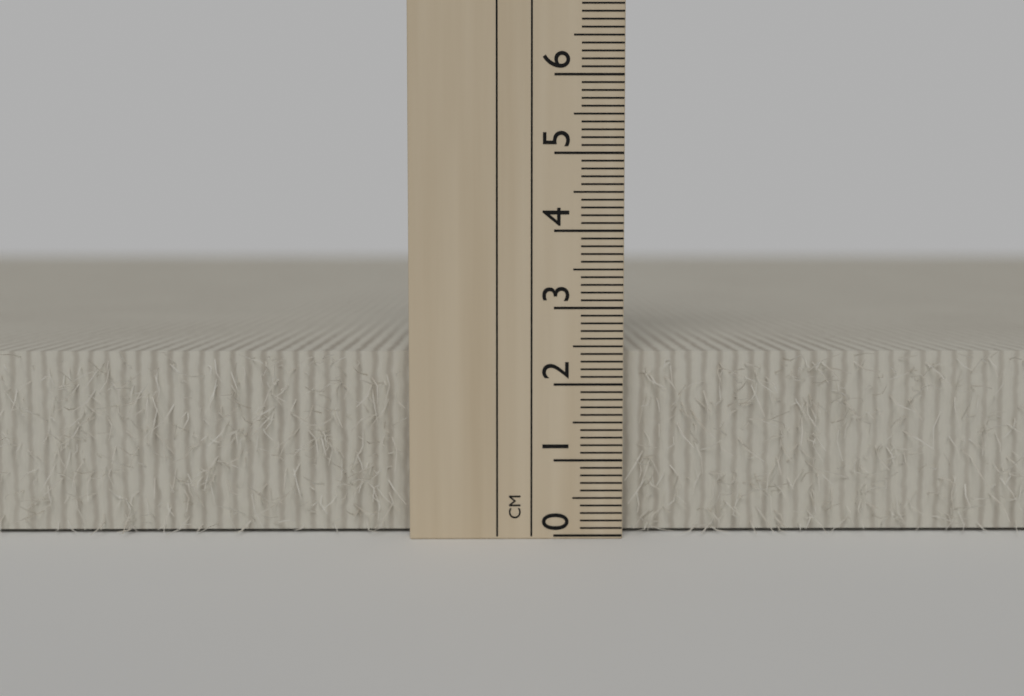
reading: 2.4 cm
